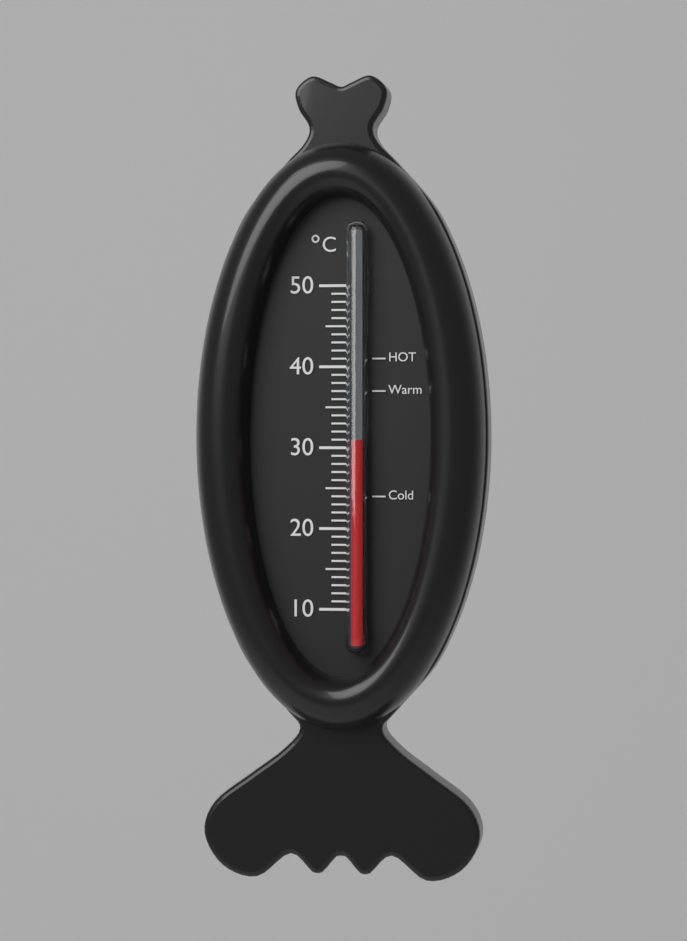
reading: 31 °C
